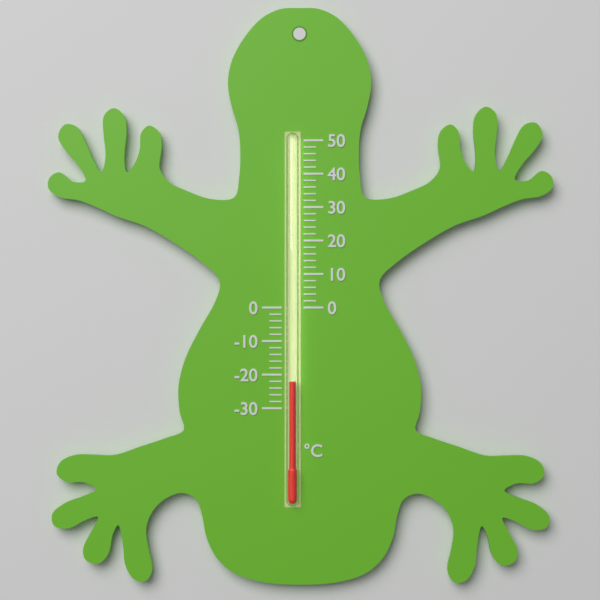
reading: -22 °C
